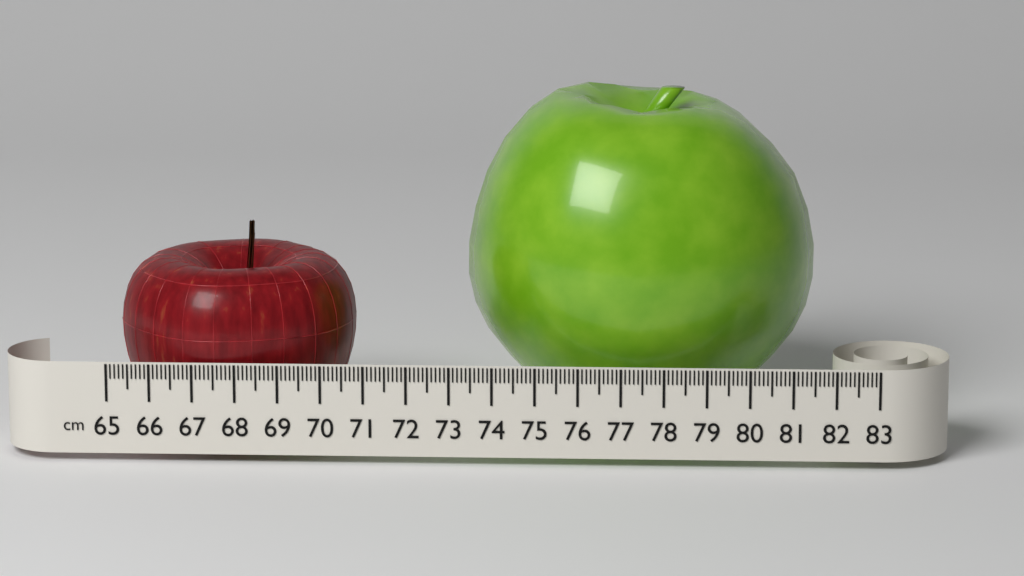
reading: 70.6 cm
